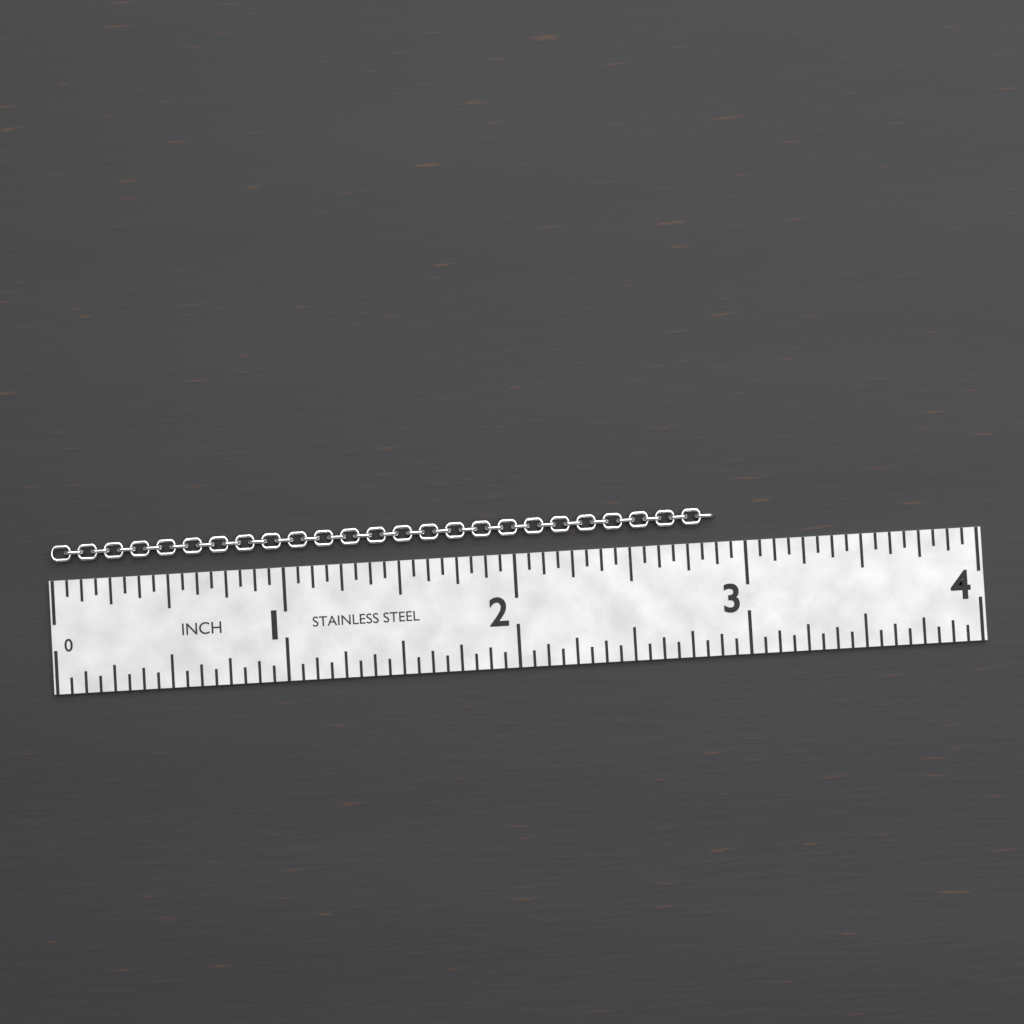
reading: 2.8750 in
